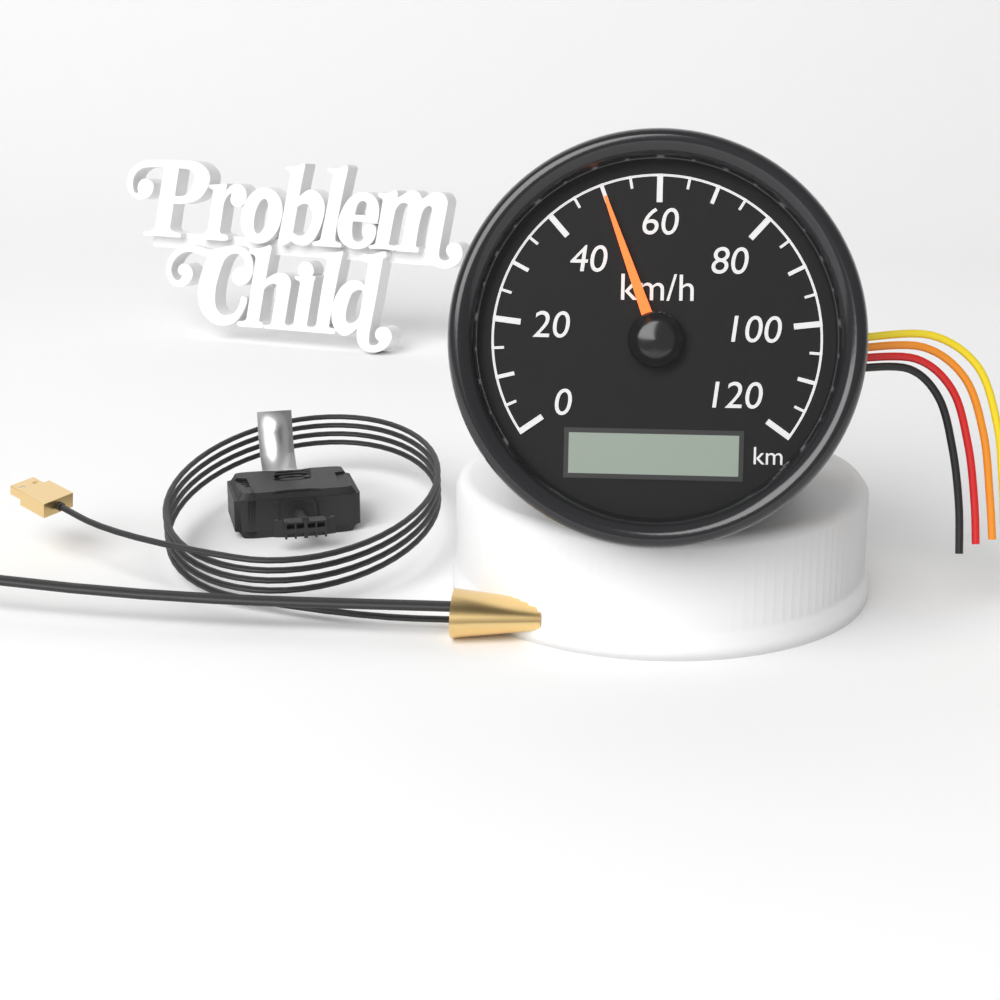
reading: 50 km/h
